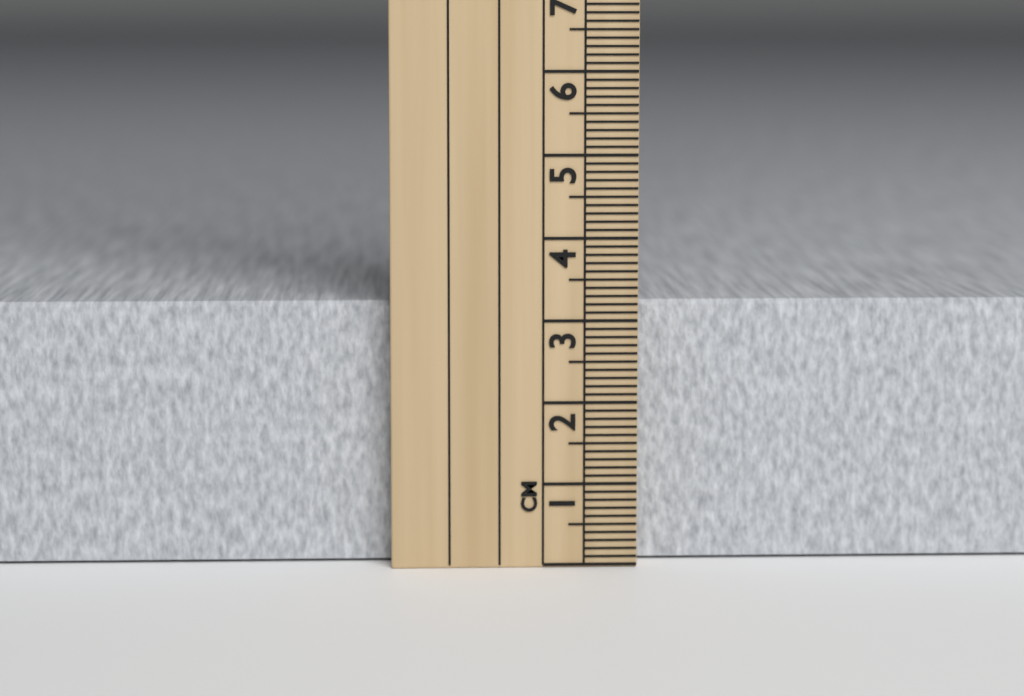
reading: 3.2 cm
